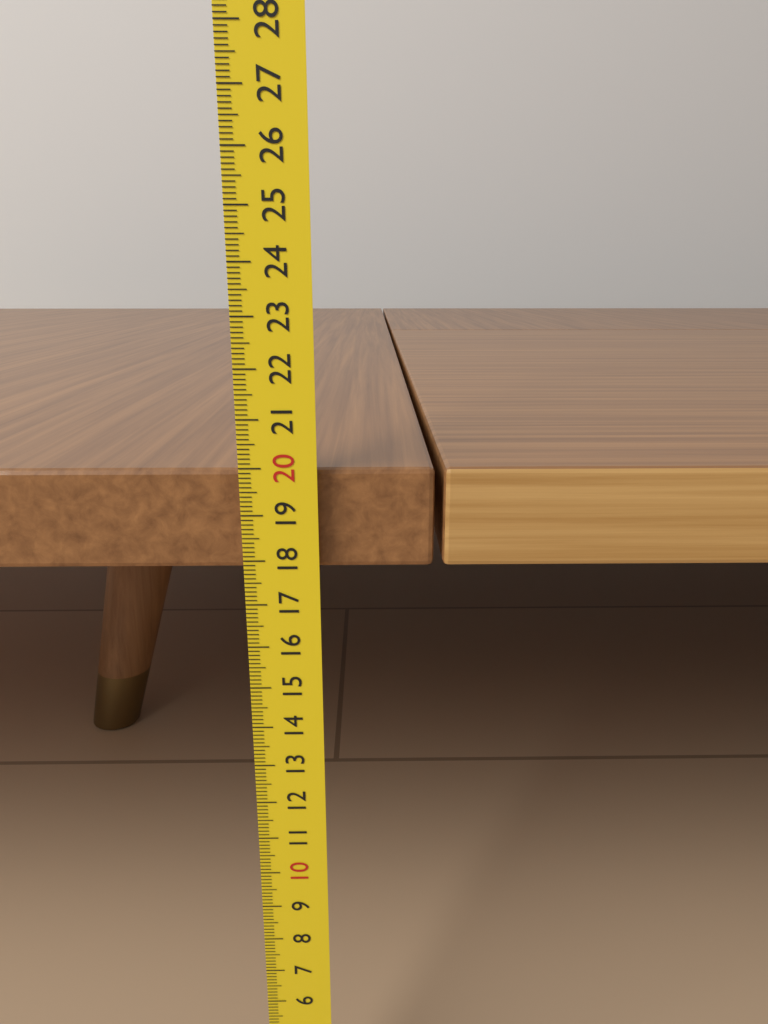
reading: 19.9 cm
